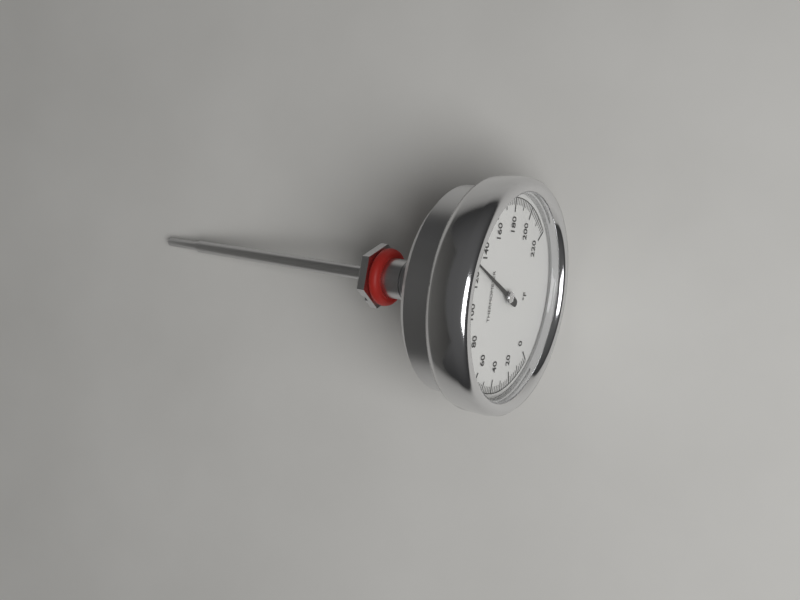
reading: 128 °F
